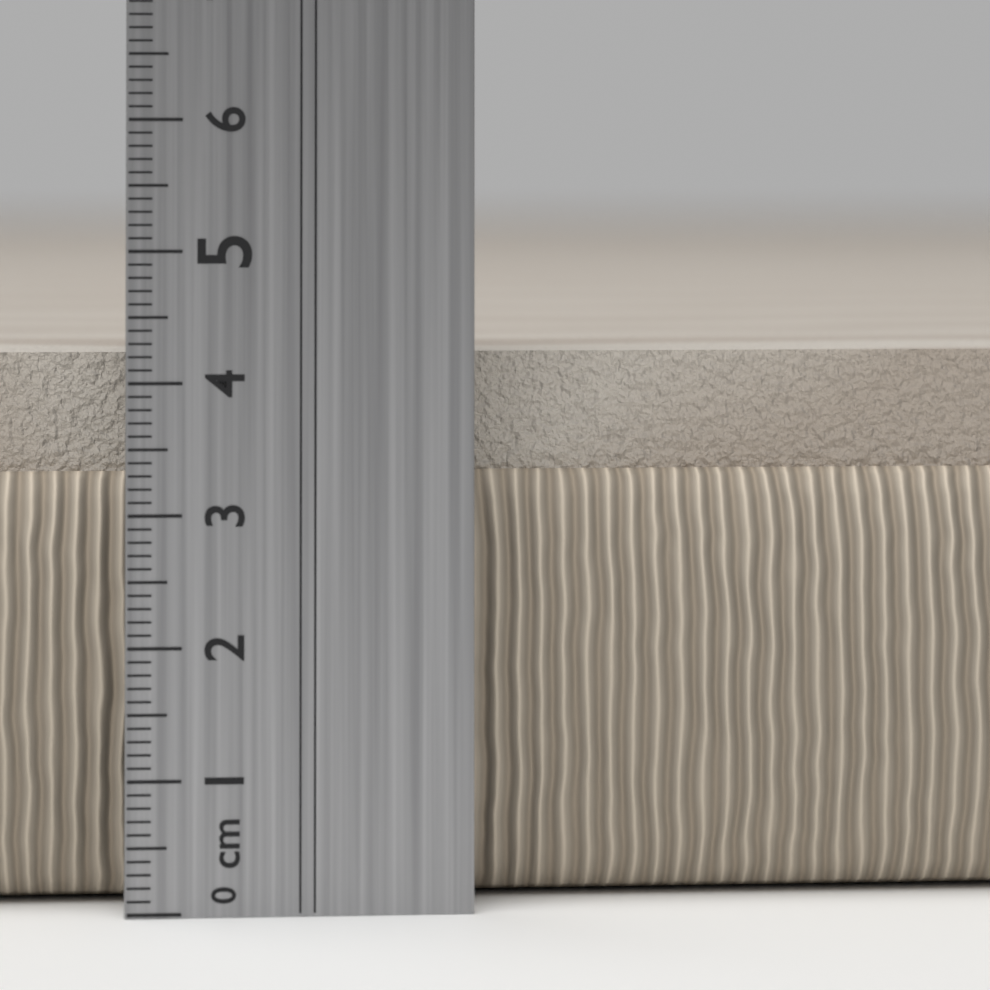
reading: 4.2 cm
